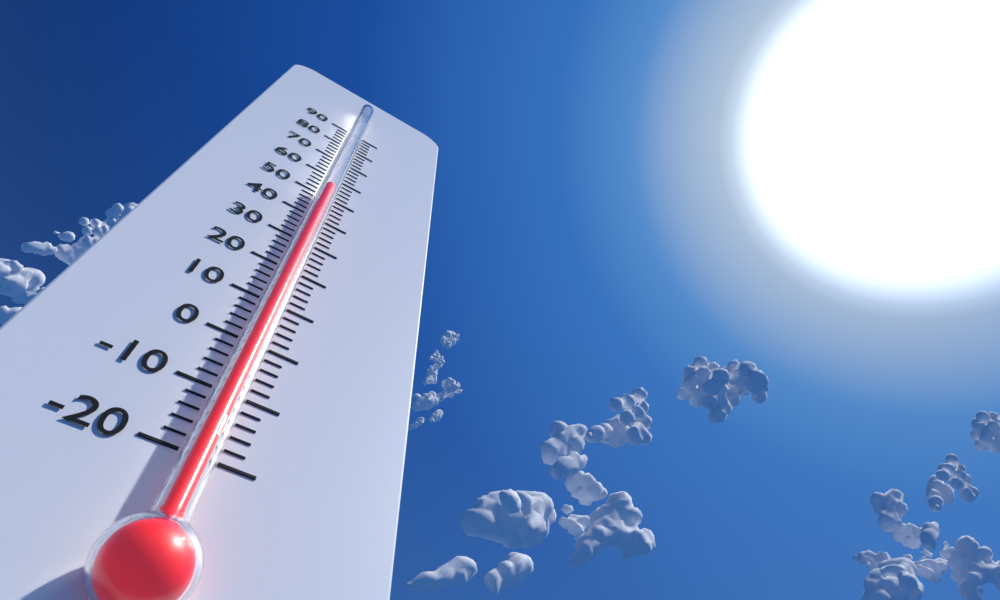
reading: 50 (no unit)
